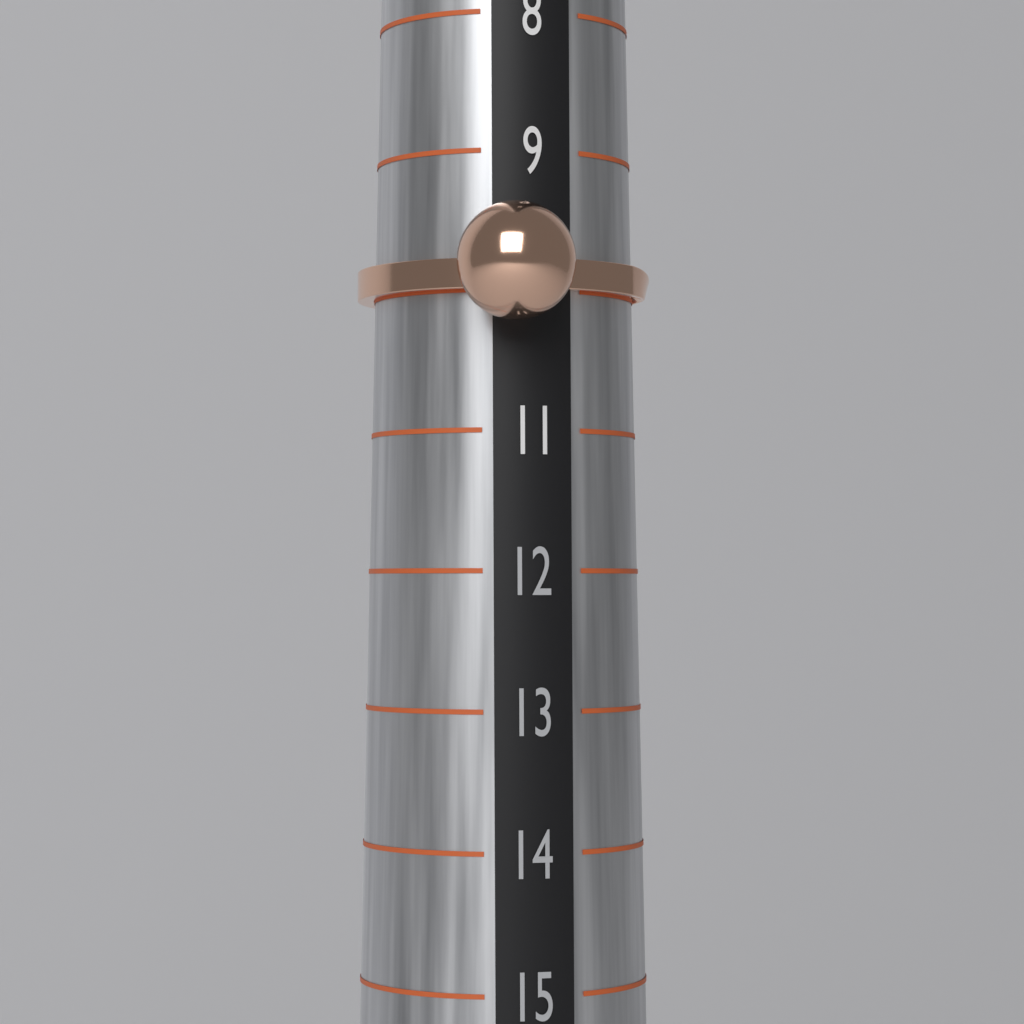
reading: 10 (no unit)
